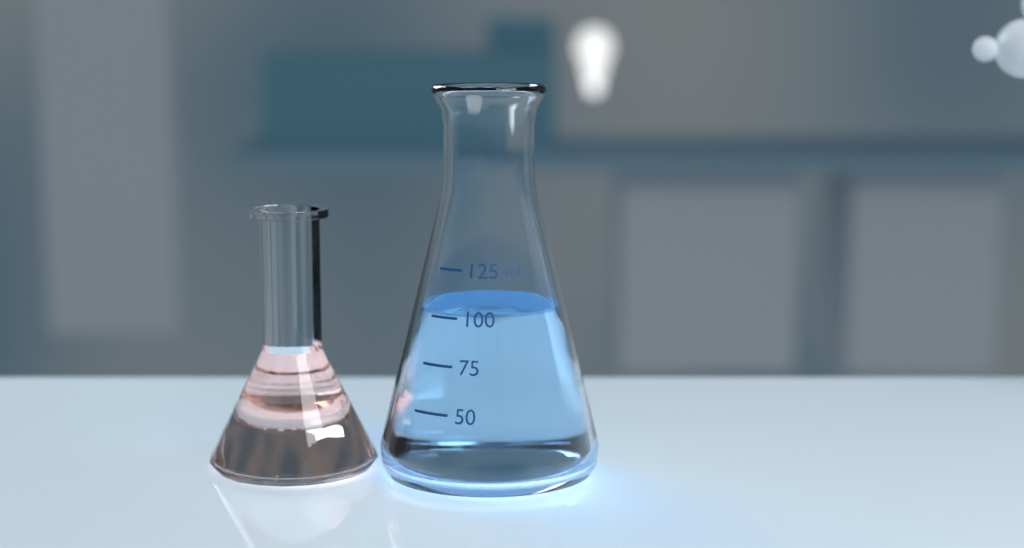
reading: 102 ml
